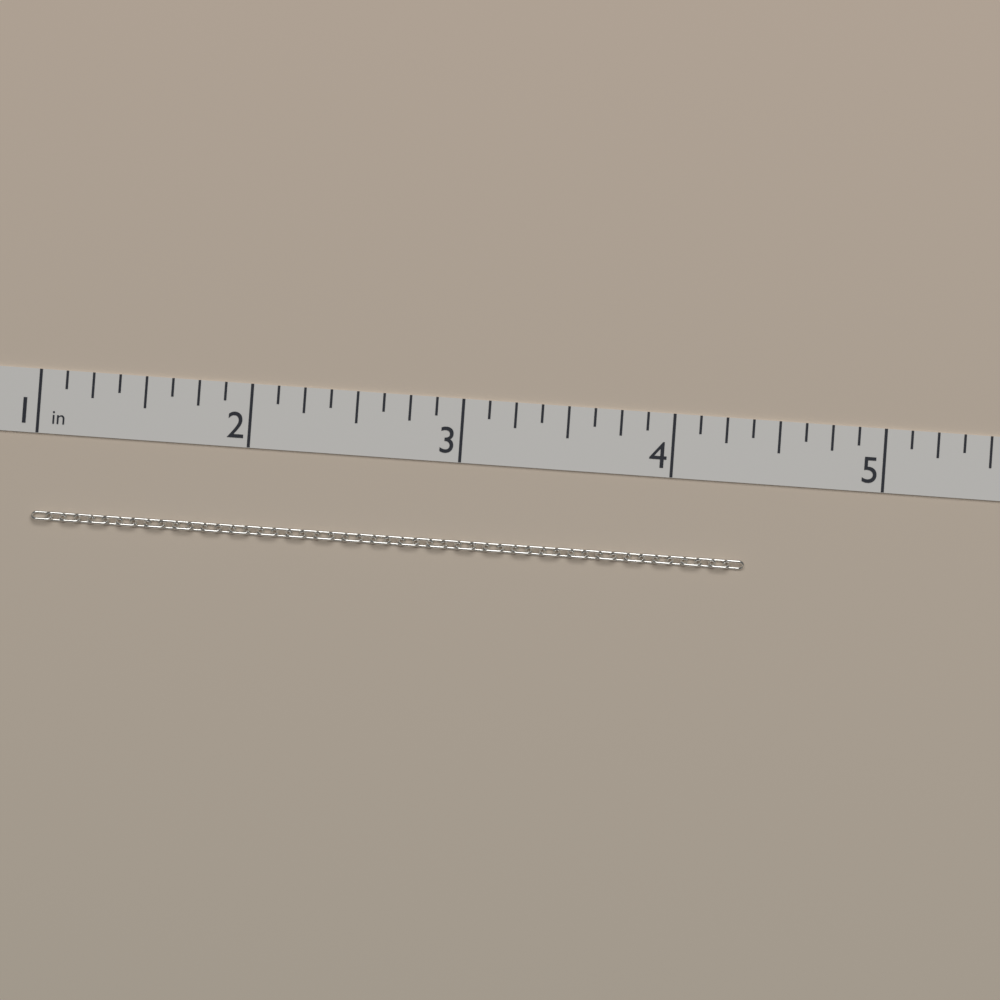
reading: 4.375 in
